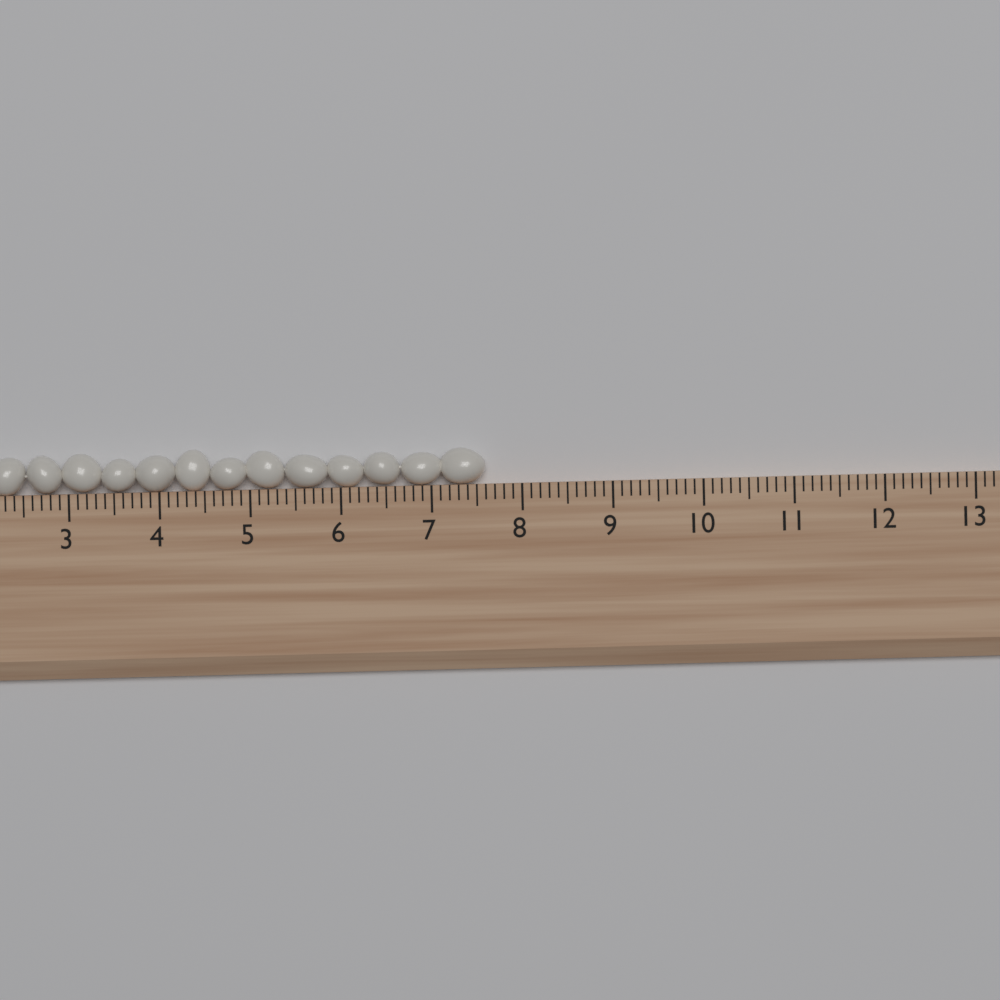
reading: 7.6 (no unit)
